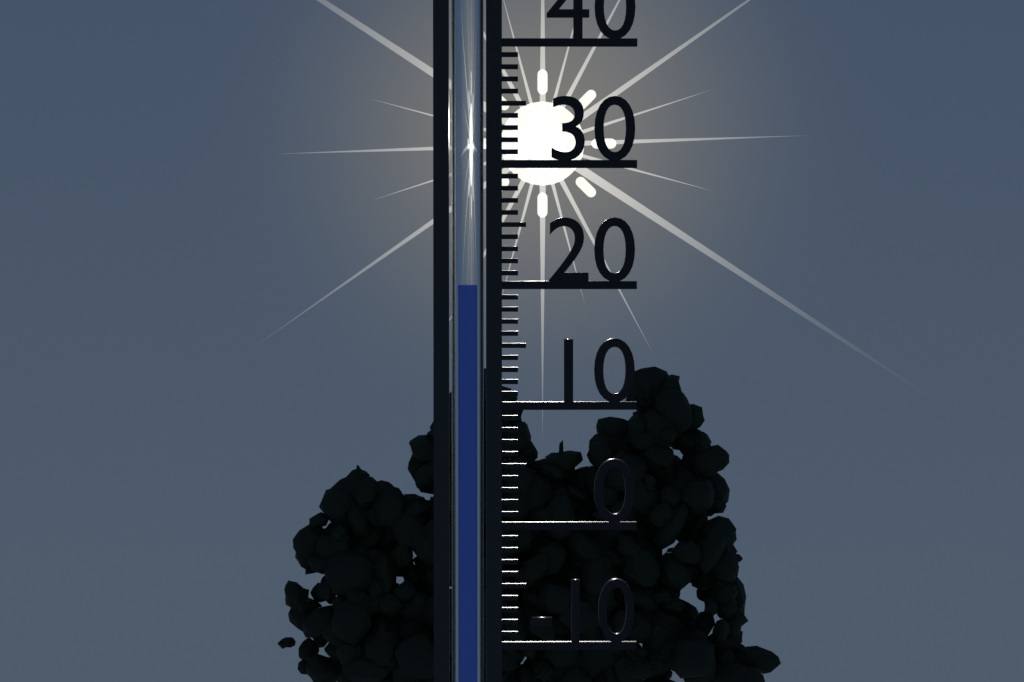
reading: 20 (no unit)
